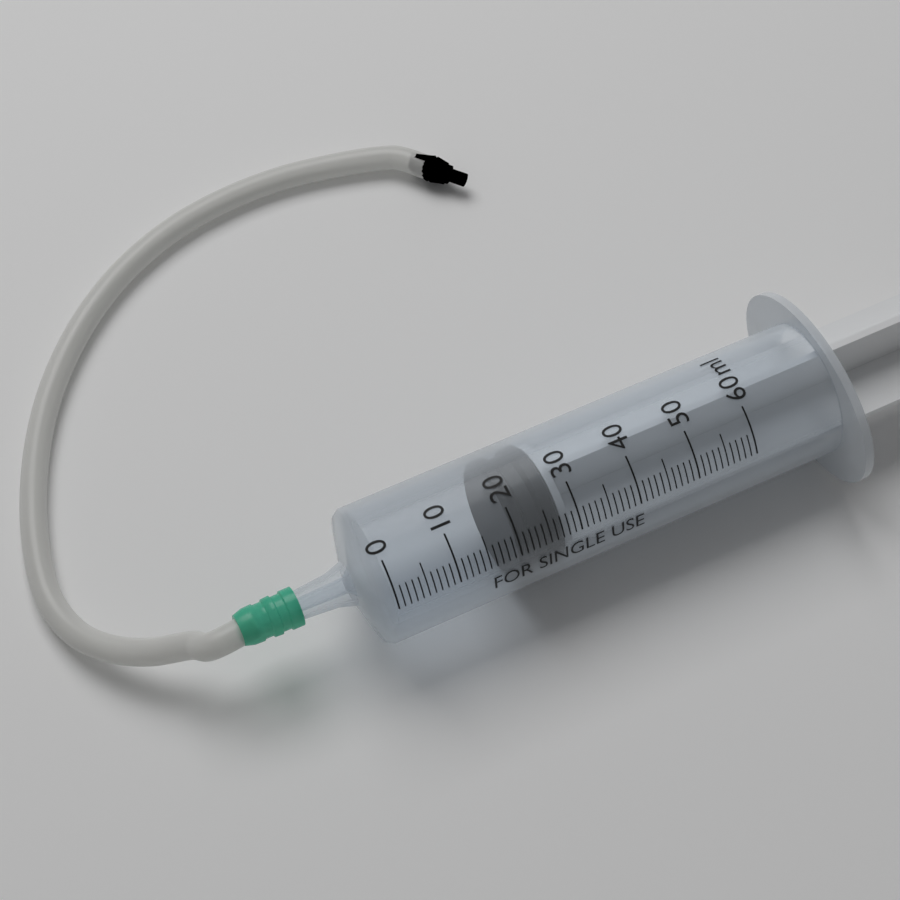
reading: 20 ml
